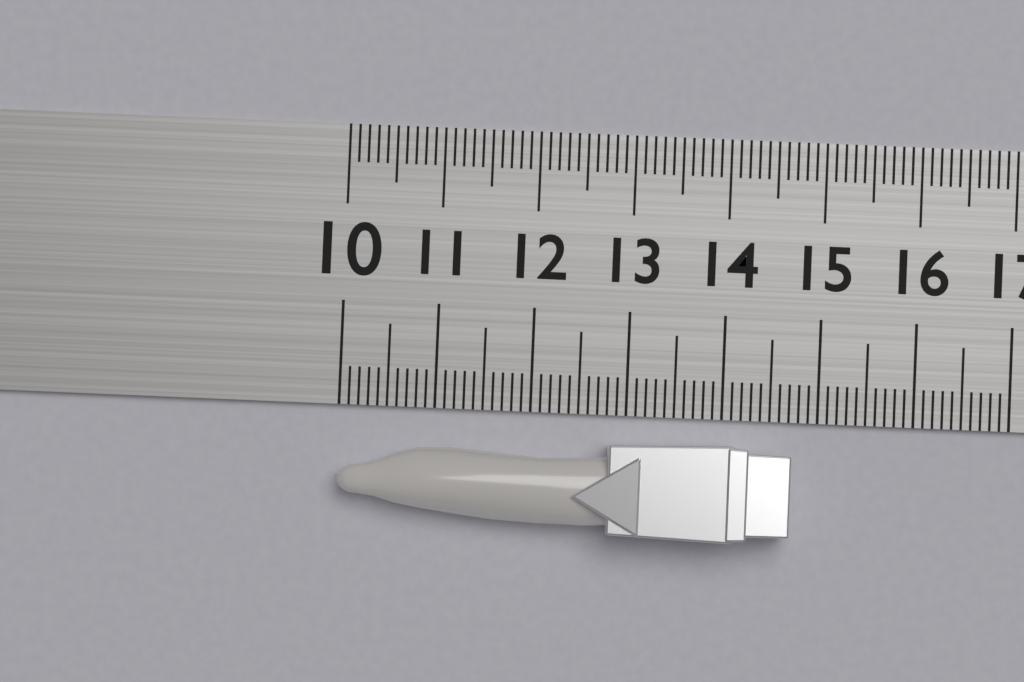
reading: 14.7 (no unit)
